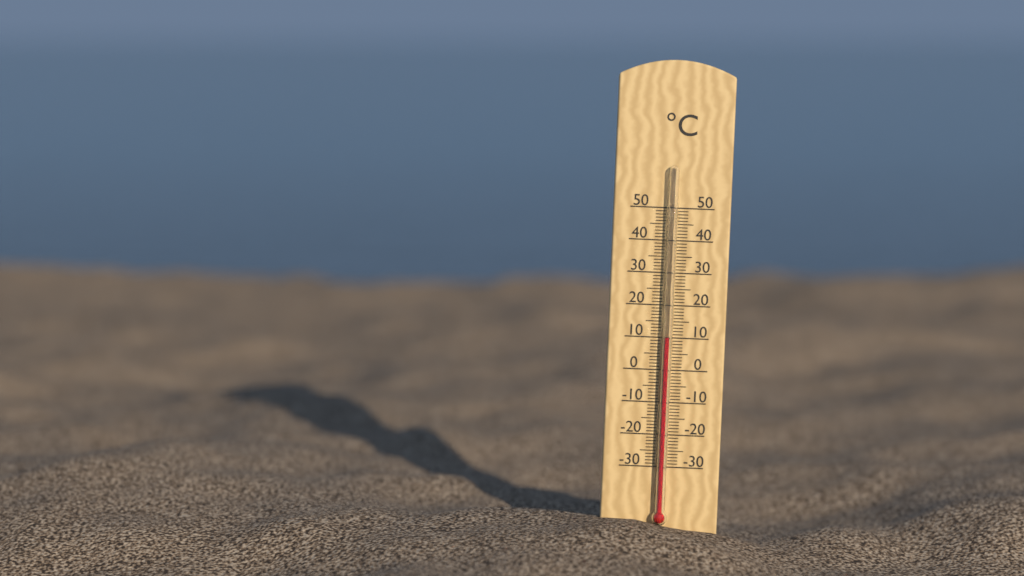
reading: 10 °C
